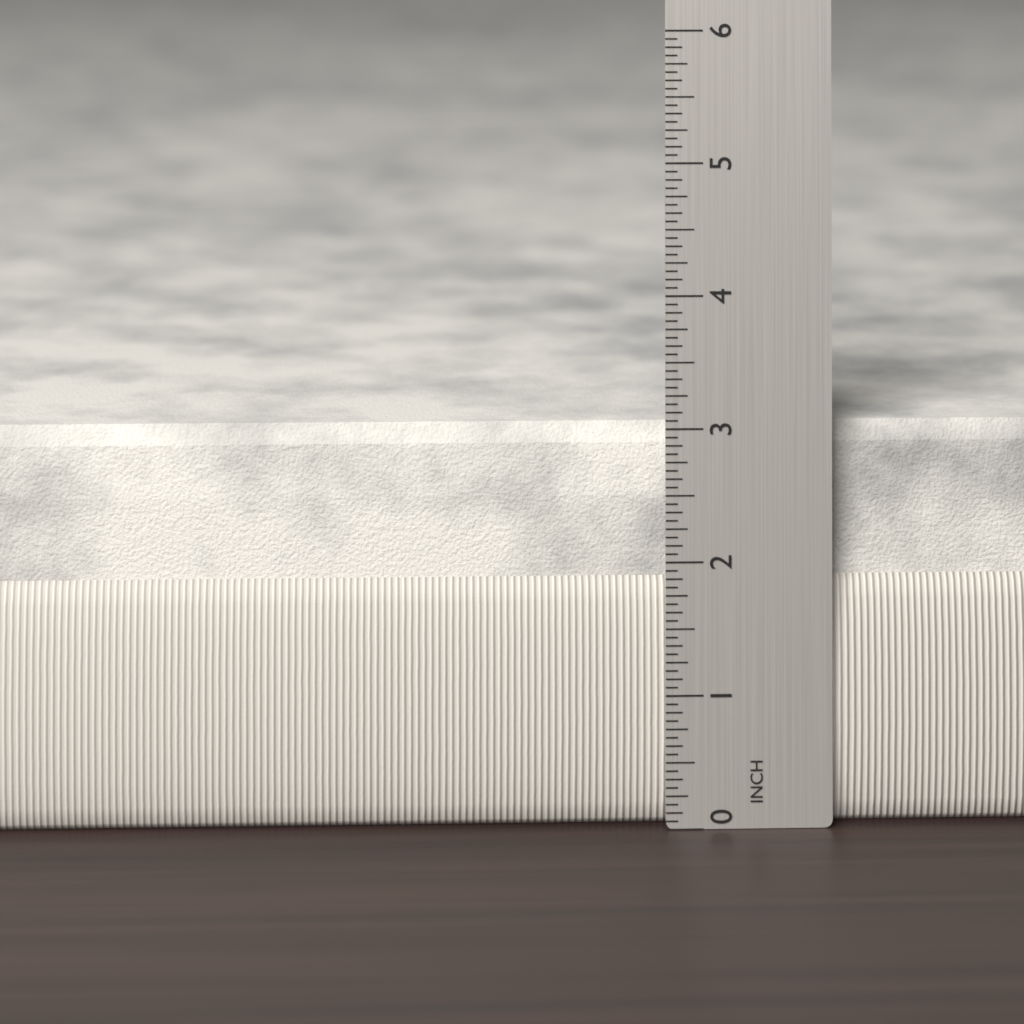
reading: 3.0000 in
